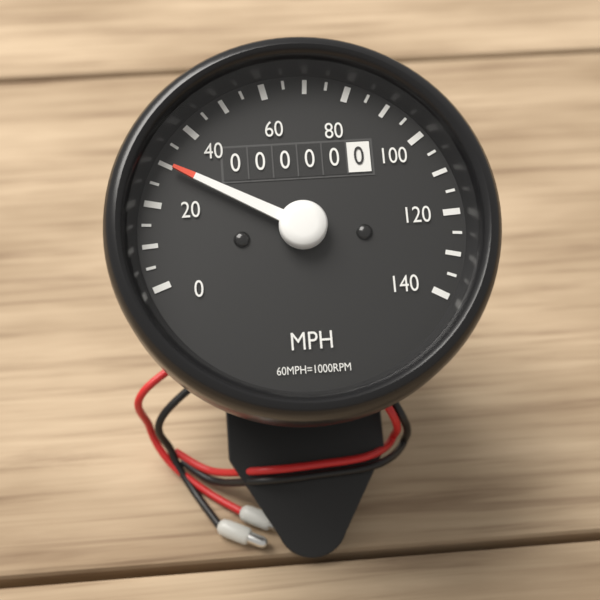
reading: 30 MPH
